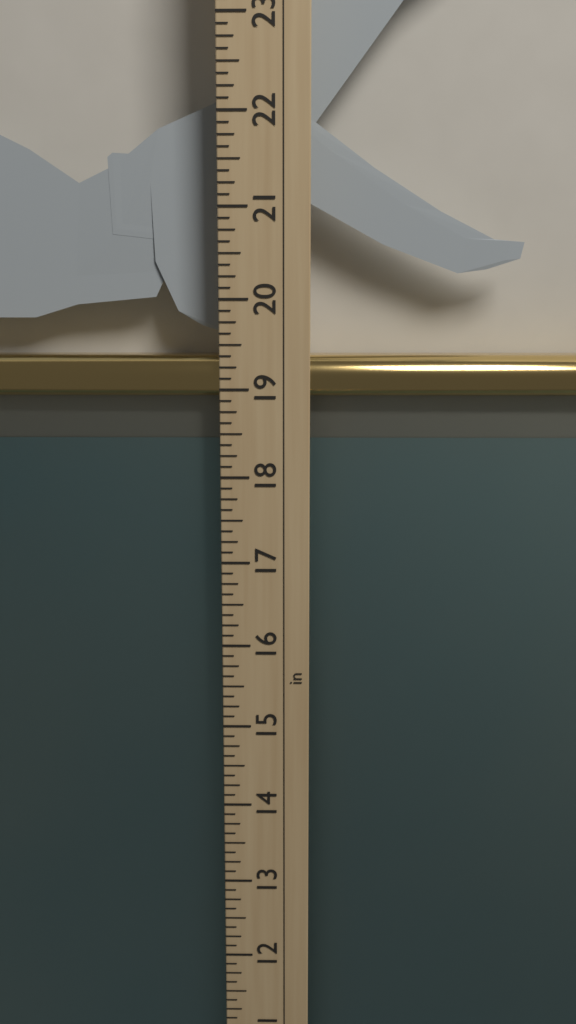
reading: 19.375 in
